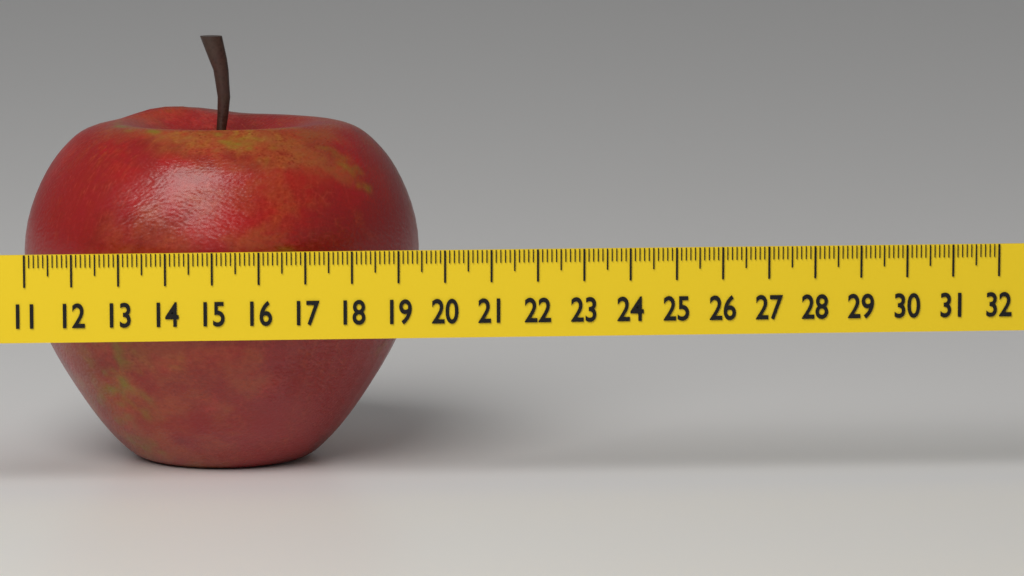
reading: 19.7 (no unit)
